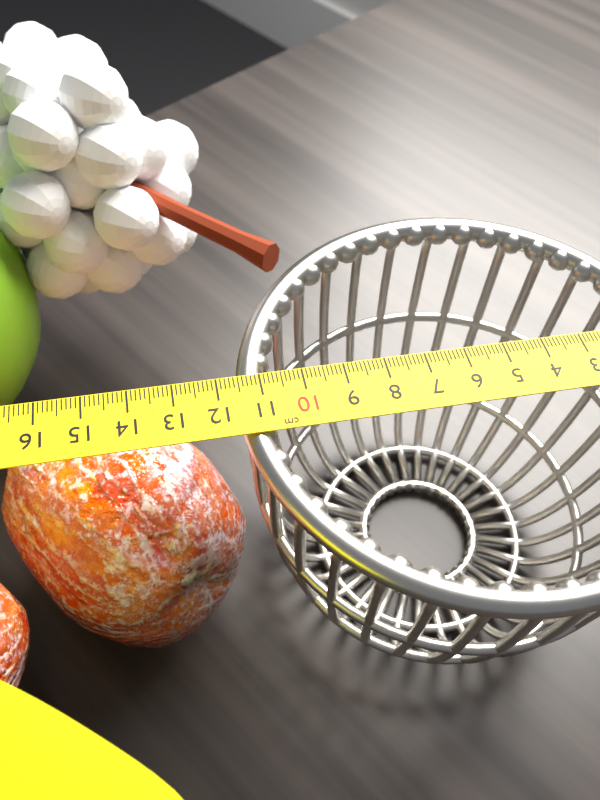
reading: 11.6 cm
